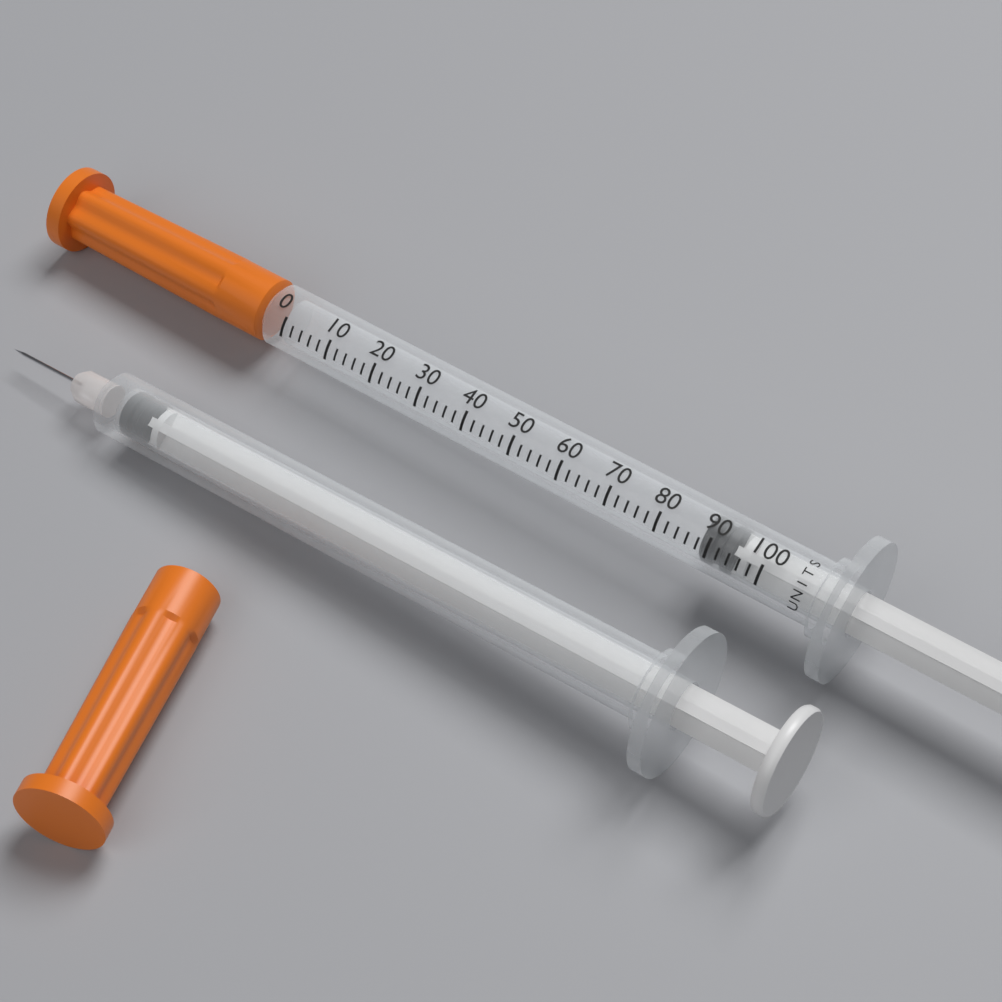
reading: 88 units
